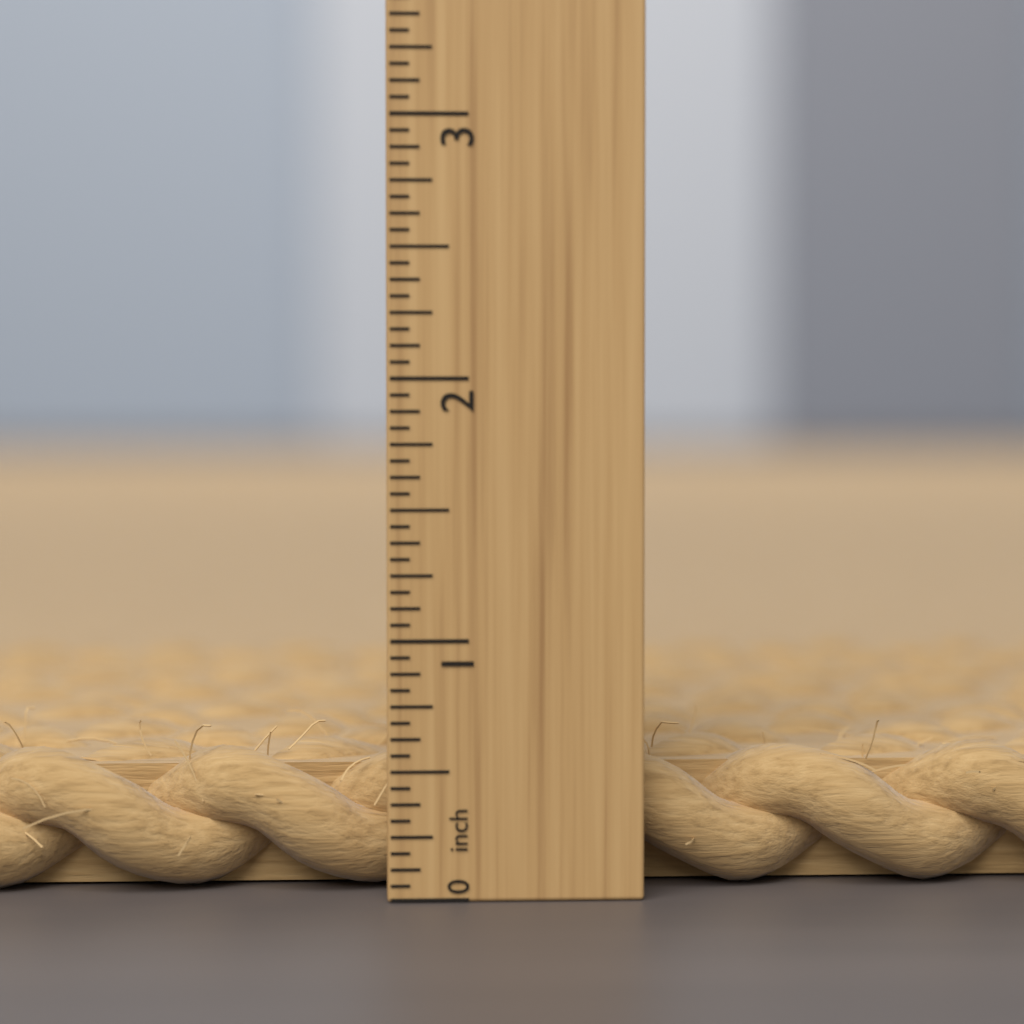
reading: 0.5625 inch
